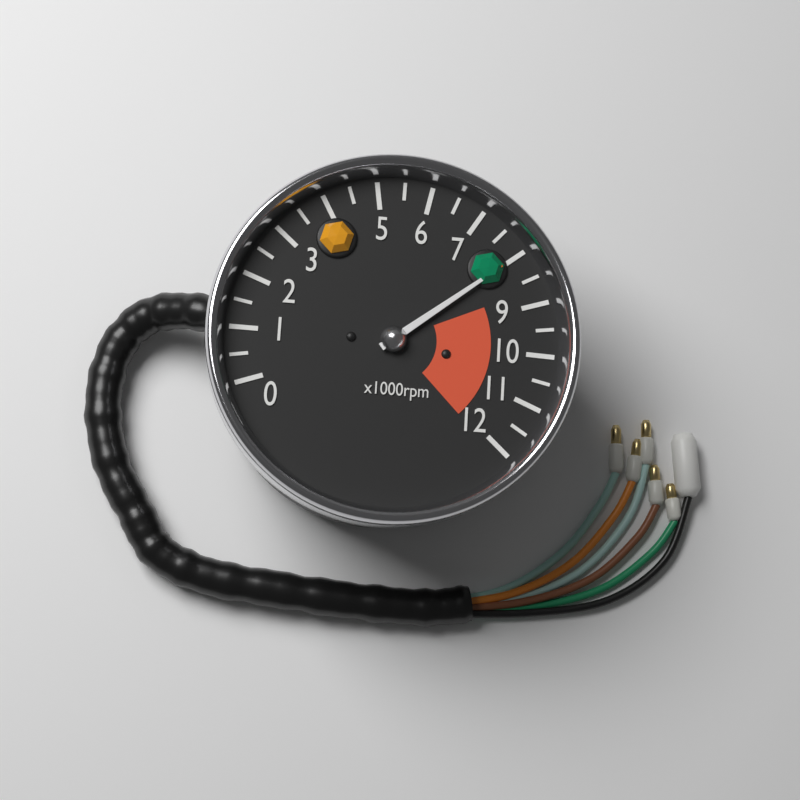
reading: 8000 rpm
